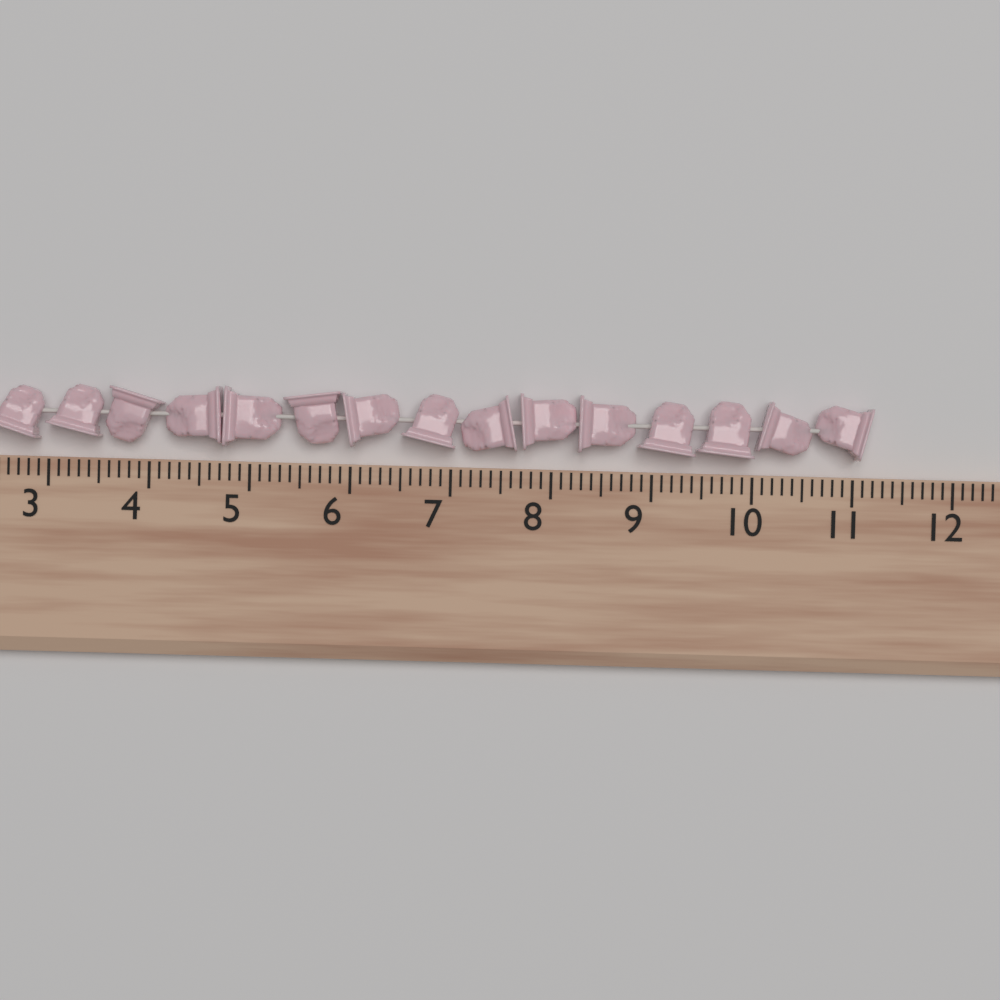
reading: 11.2 (no unit)
